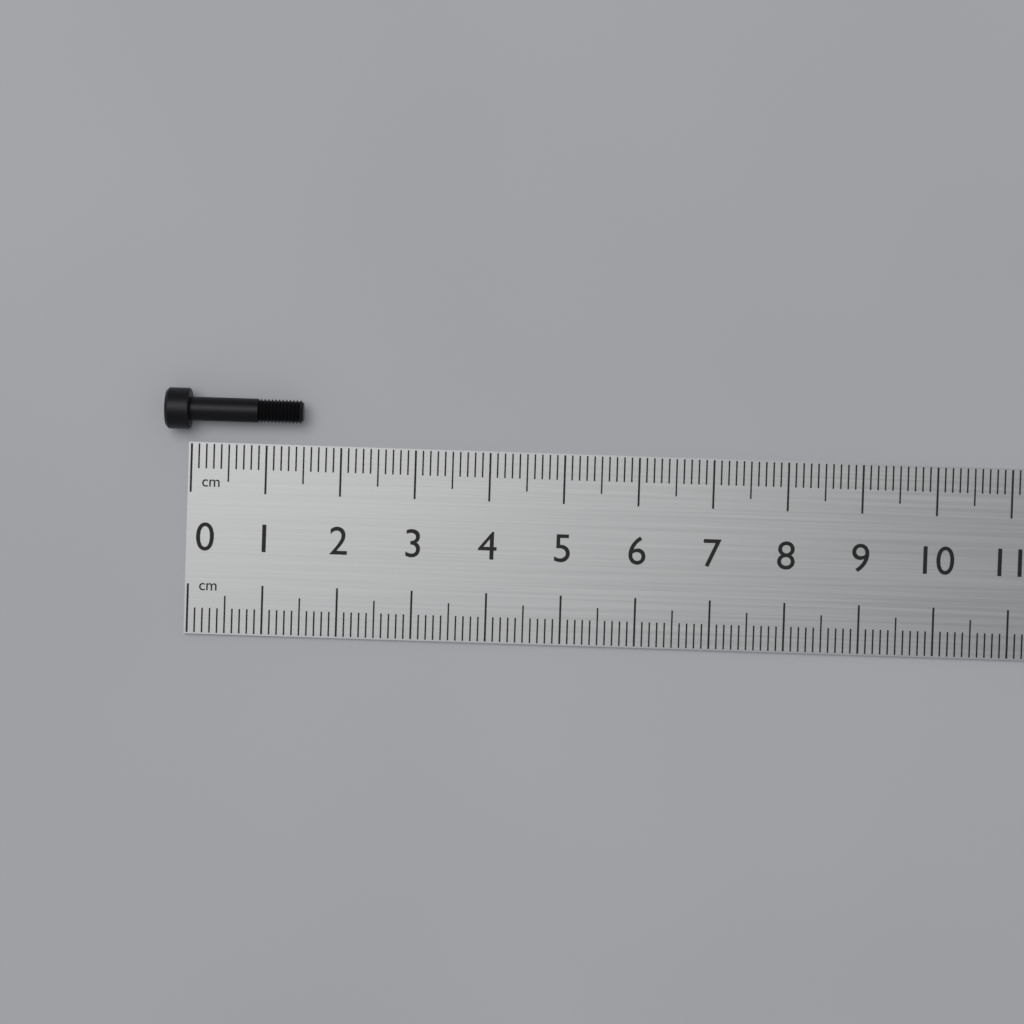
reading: 1.5 cm
